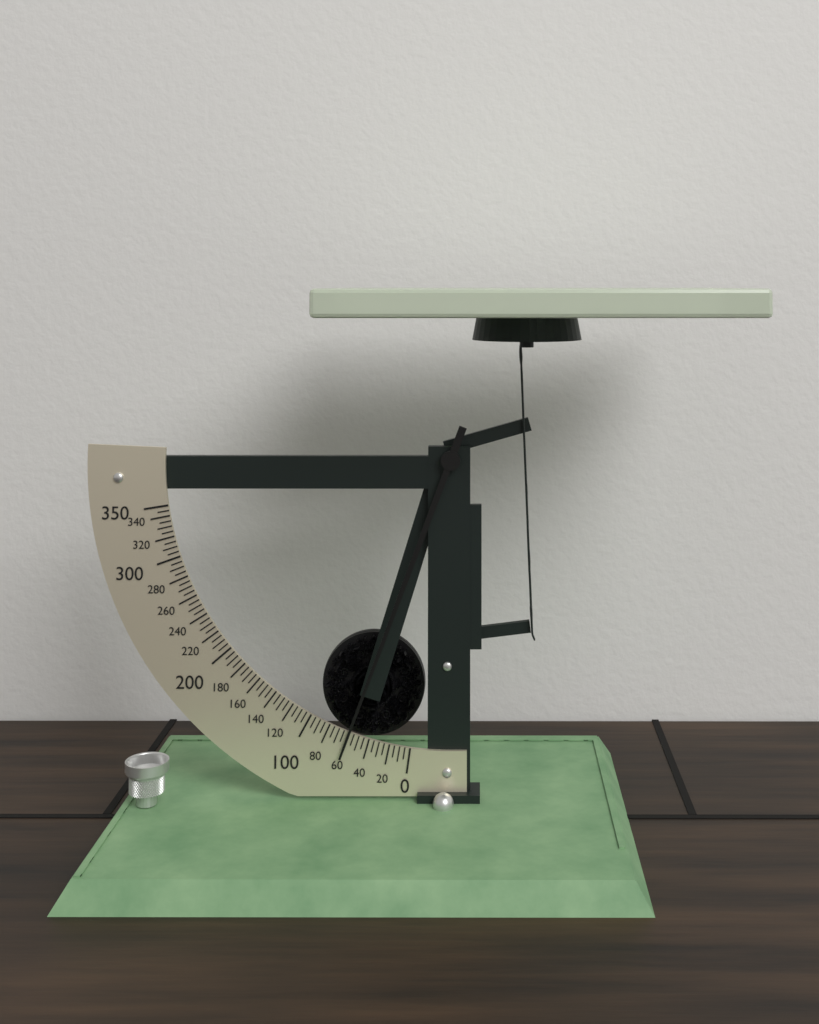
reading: 60 (no unit)
